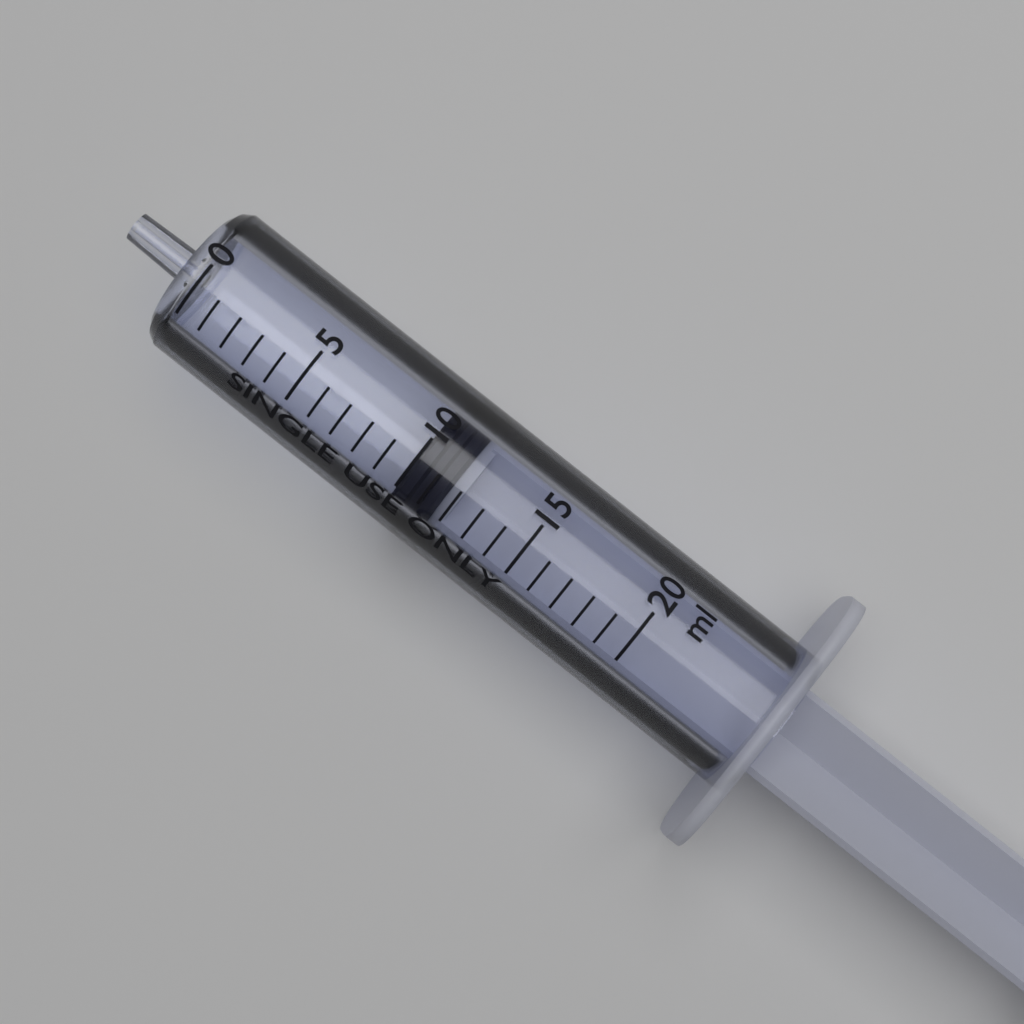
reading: 10 ml
